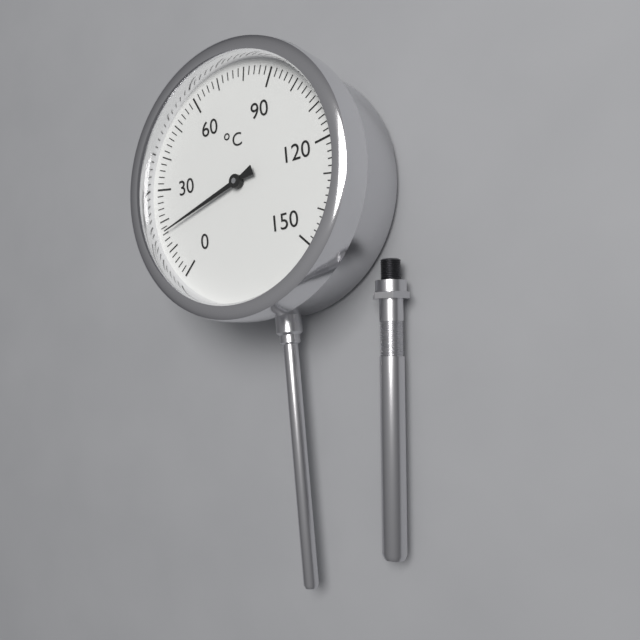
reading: 16 °C
